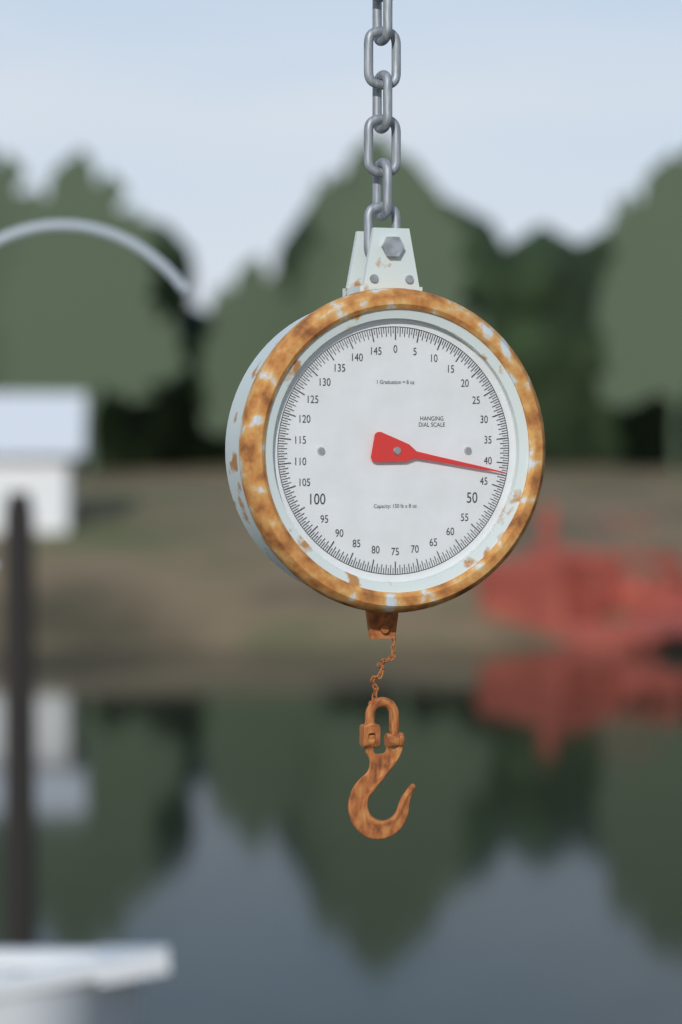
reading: 42.0 lb
